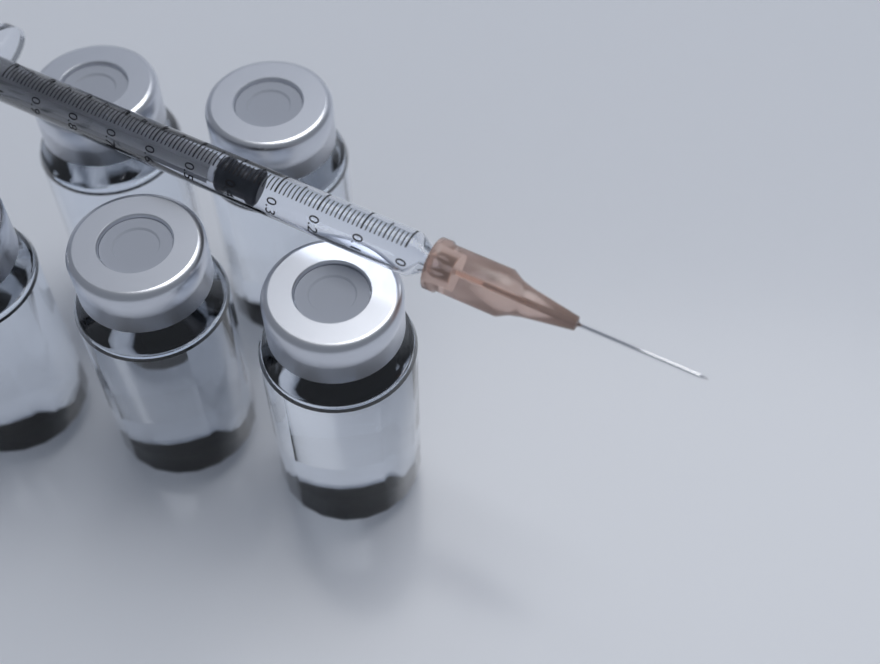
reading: 0.34 ml
